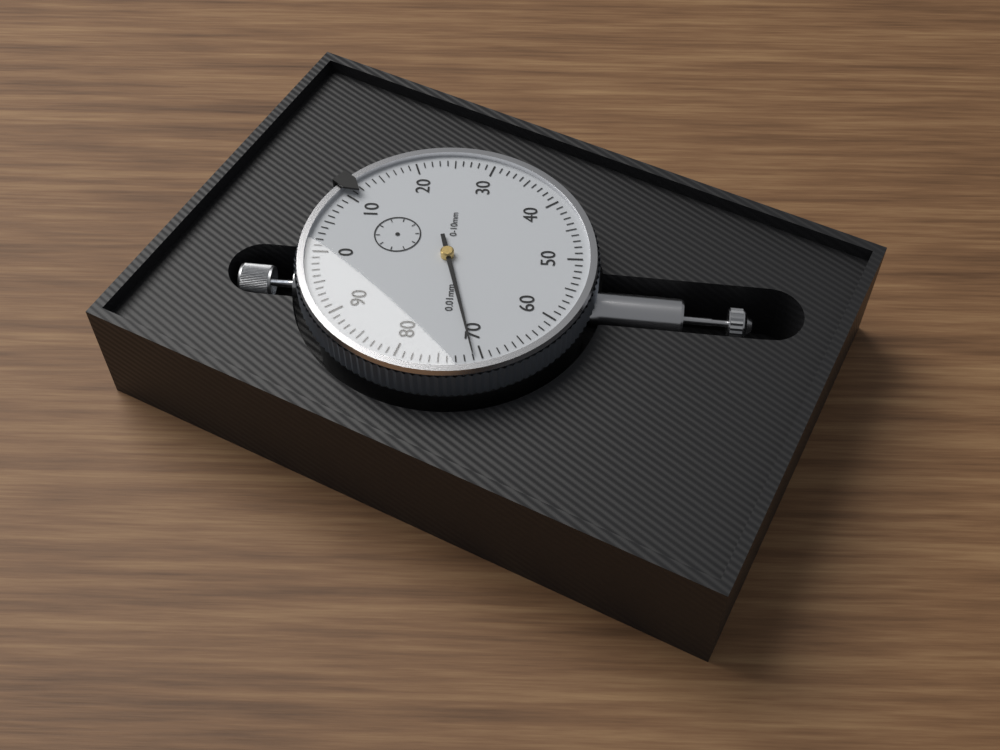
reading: 0.71 mm
